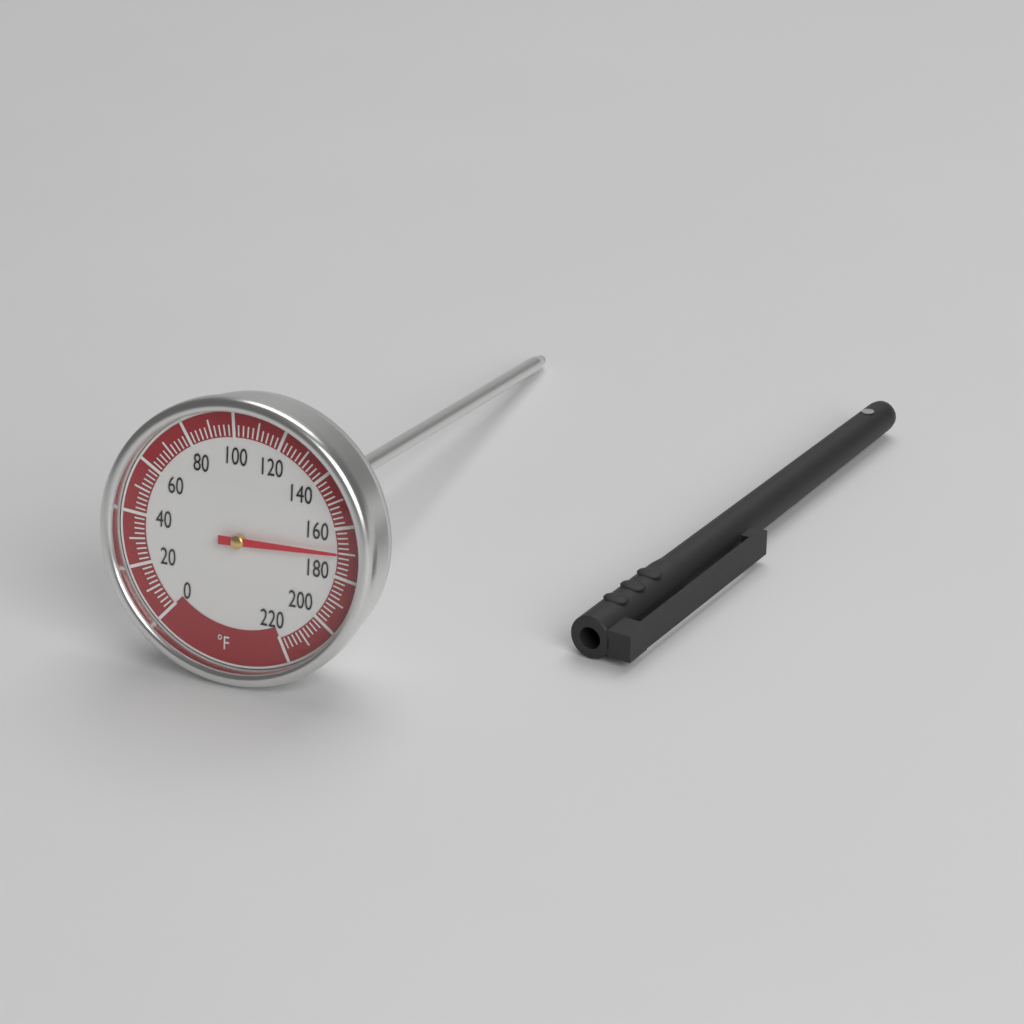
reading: 170 °F
